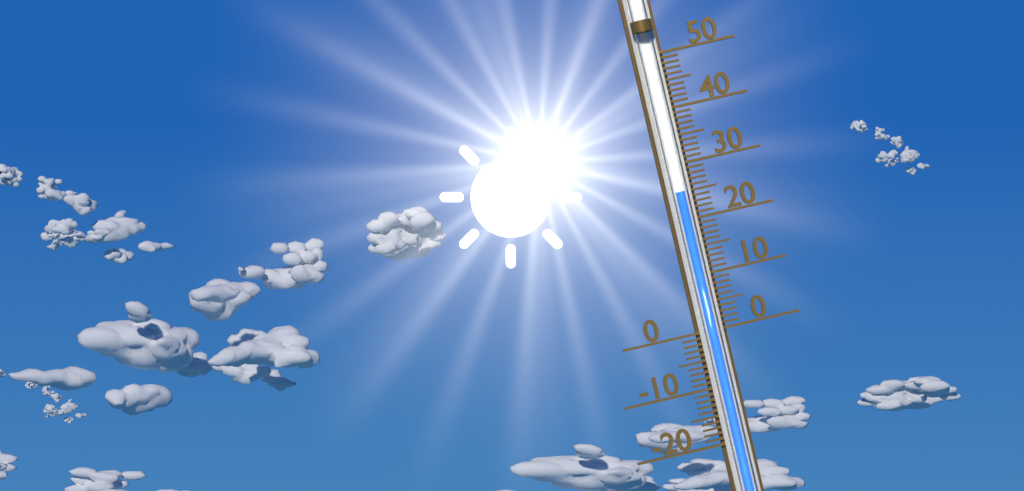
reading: 25 (no unit)
